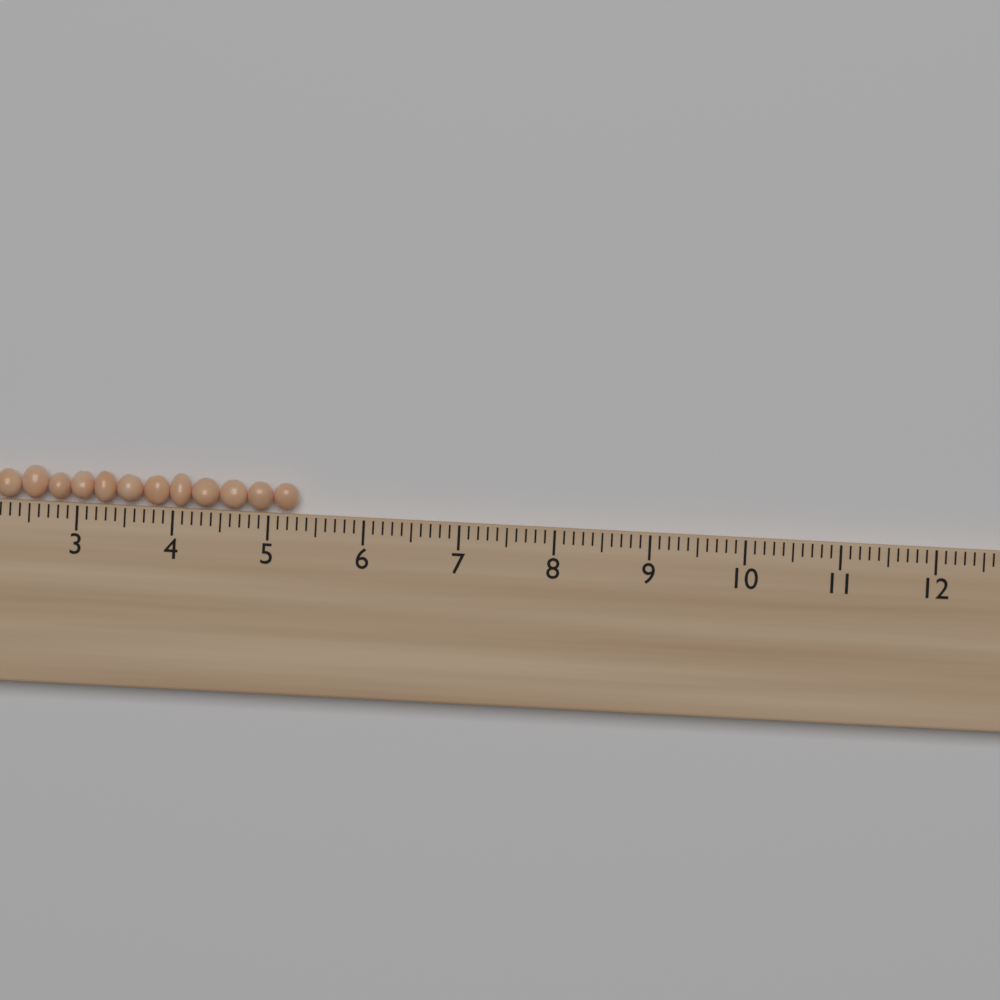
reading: 5.3 cm
